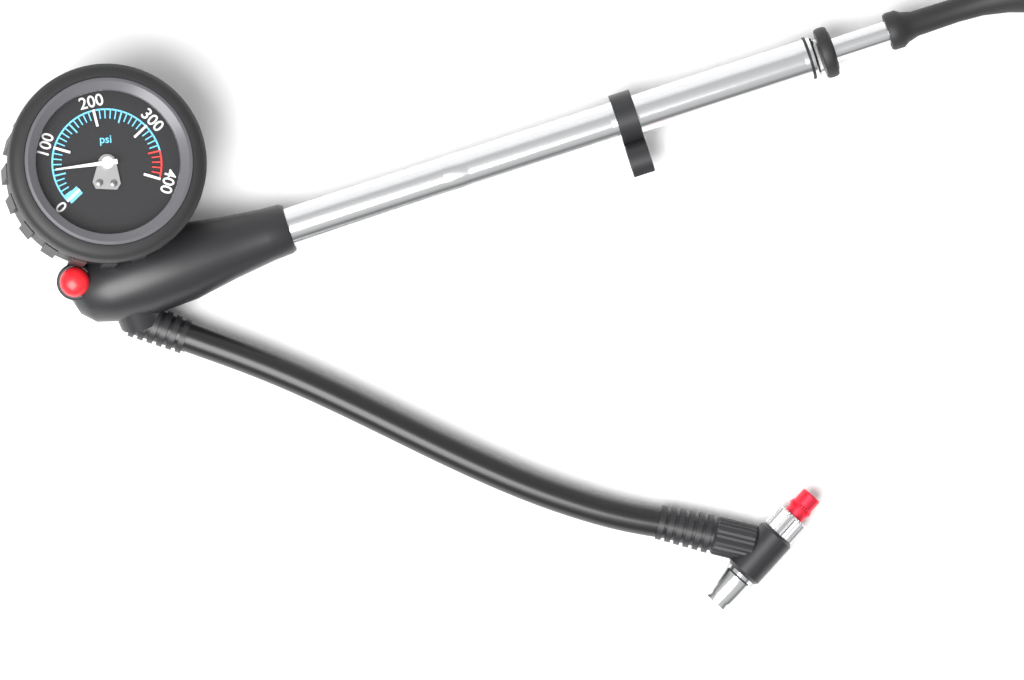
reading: 60 psi
